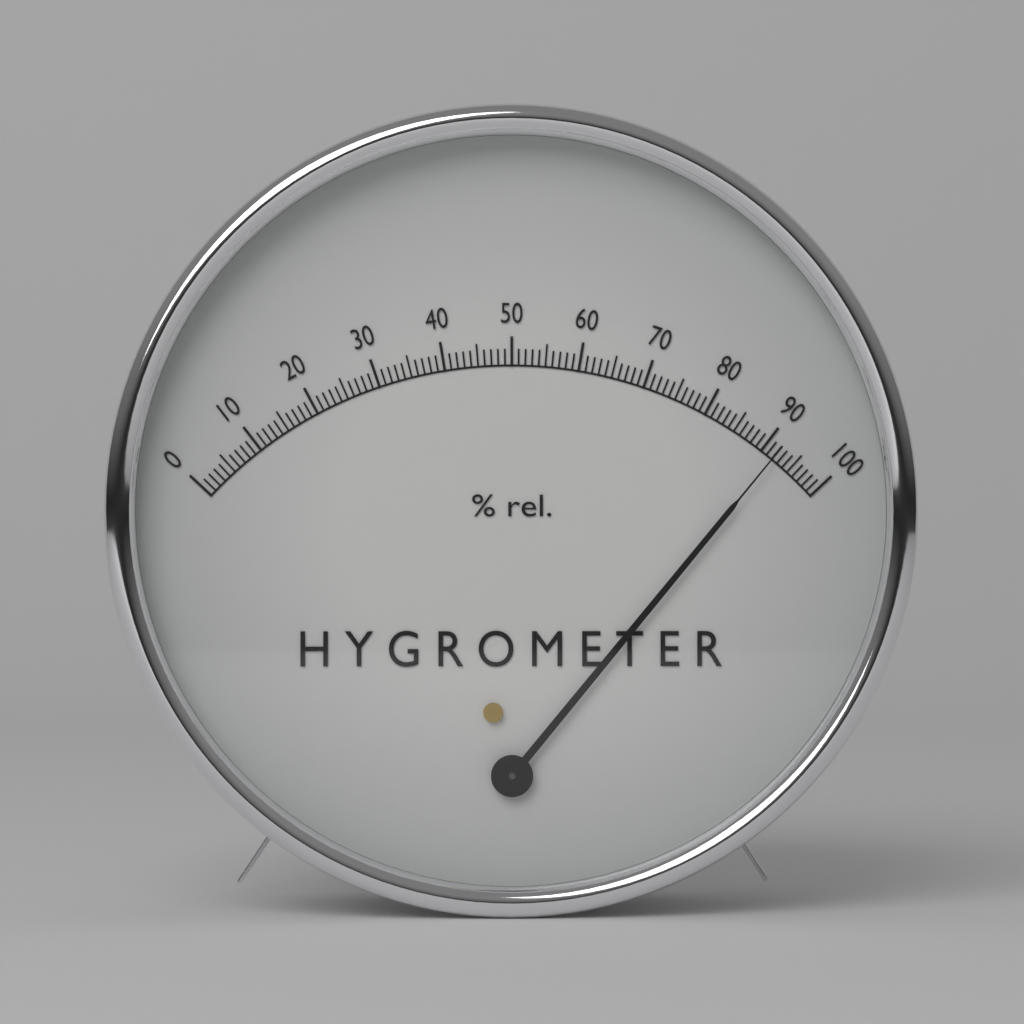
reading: 92 %
